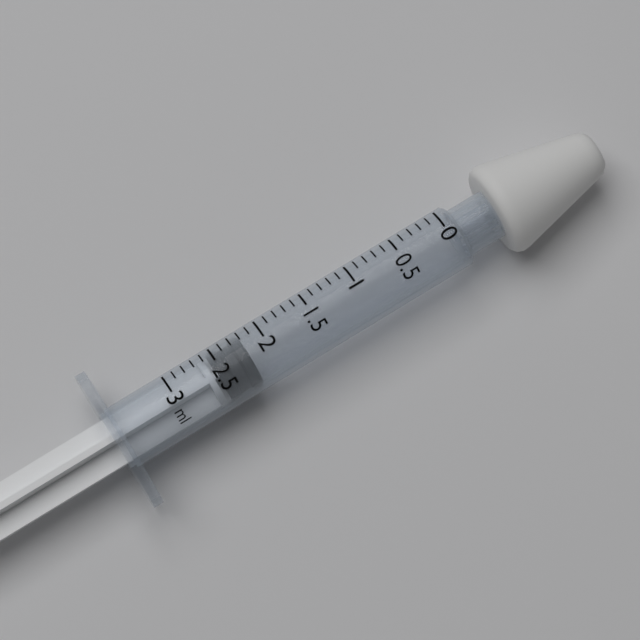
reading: 2.2 ml
